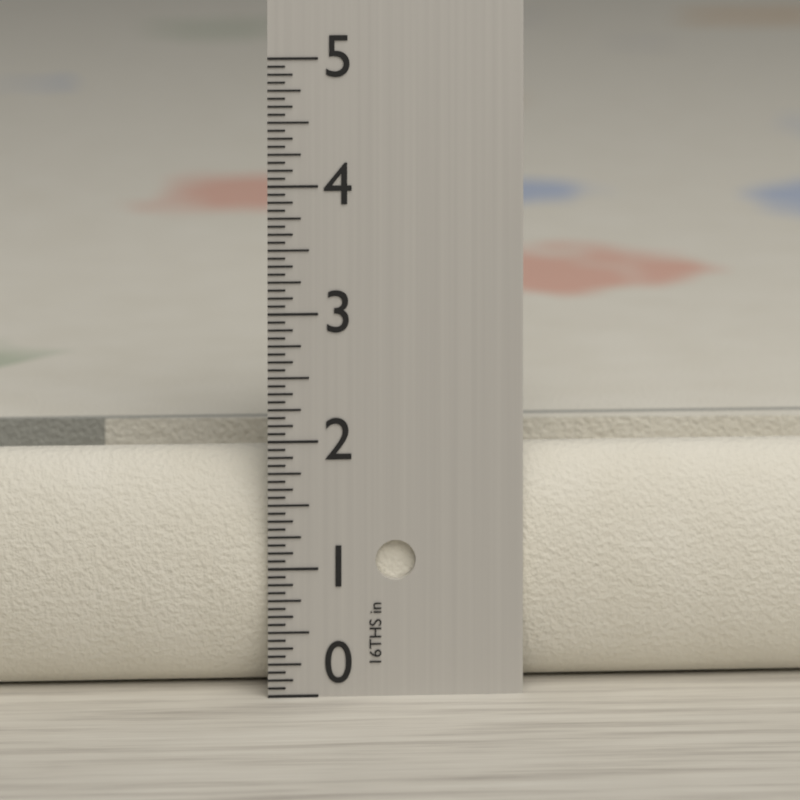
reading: 1.8750 in
